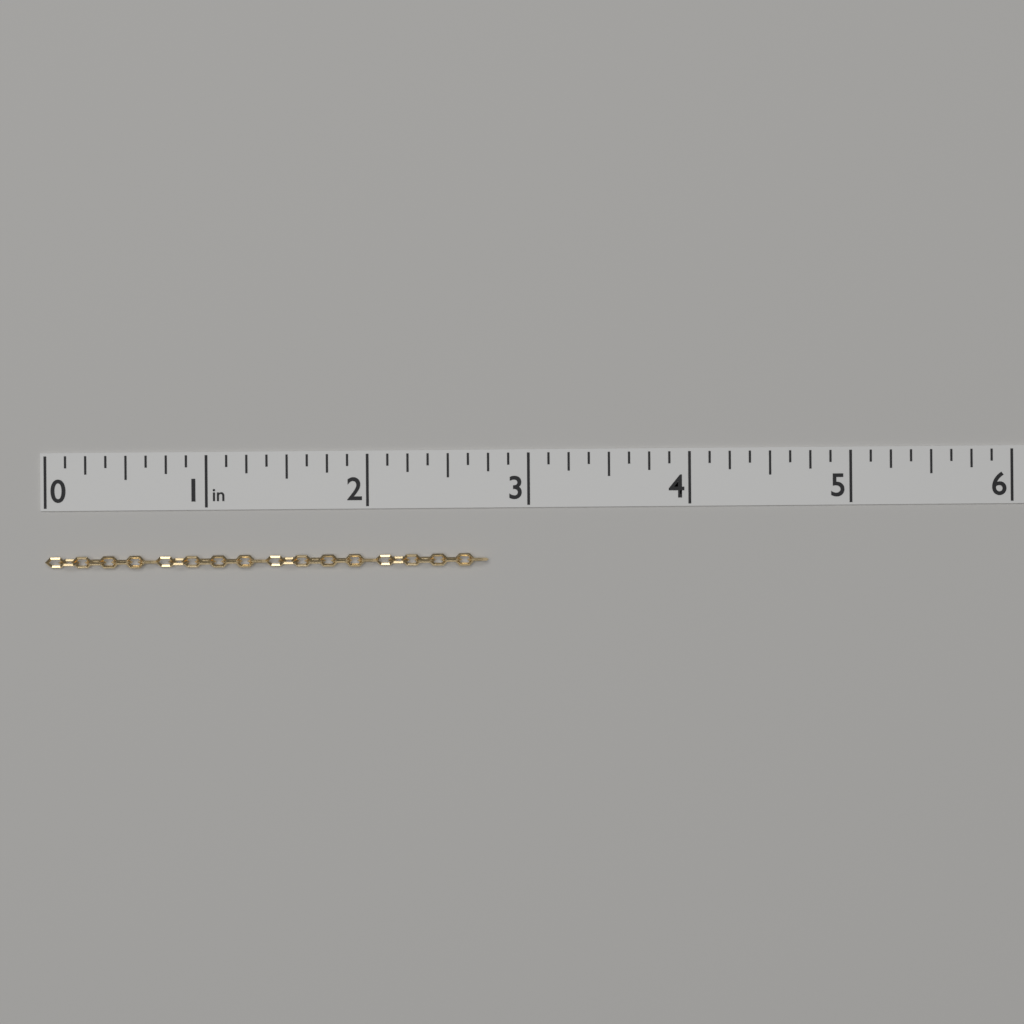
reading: 2.750 in
